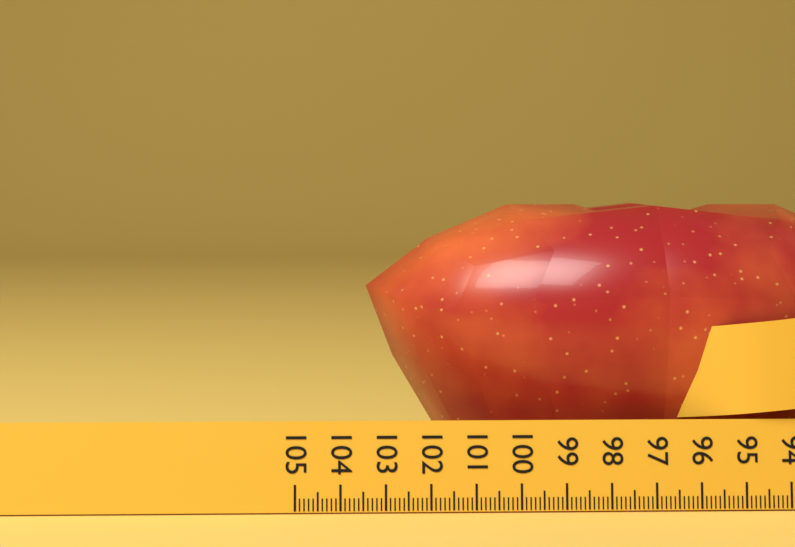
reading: 103.4 (no unit)
